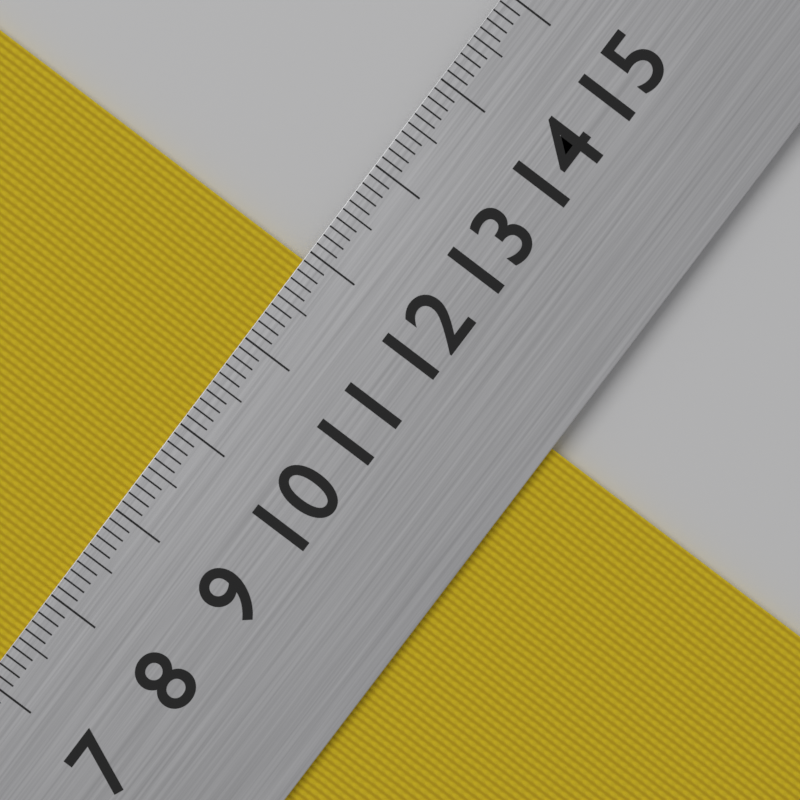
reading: 11.9 cm
